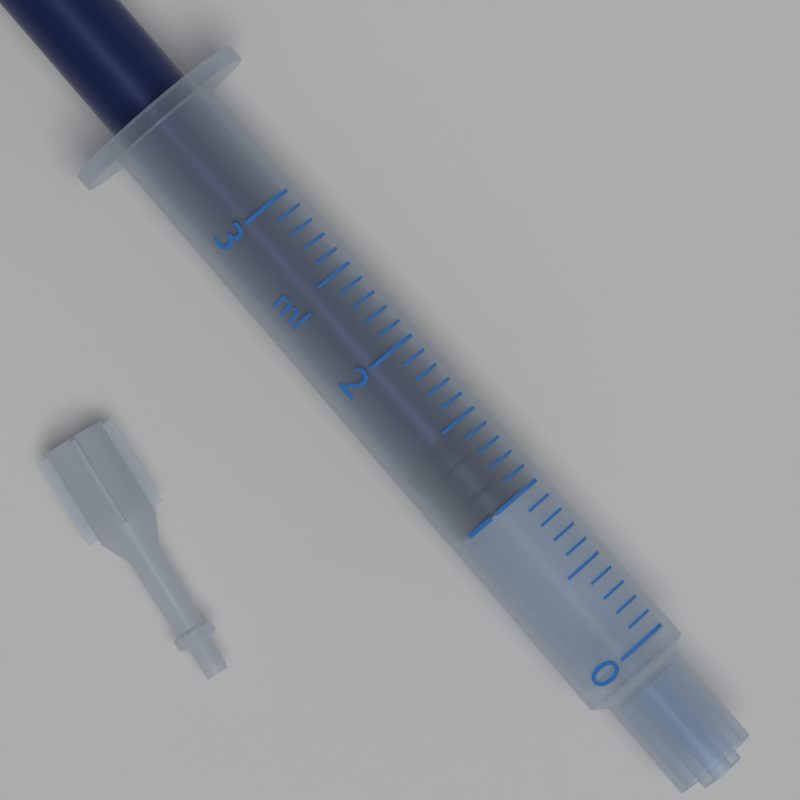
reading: 1.0 ml
